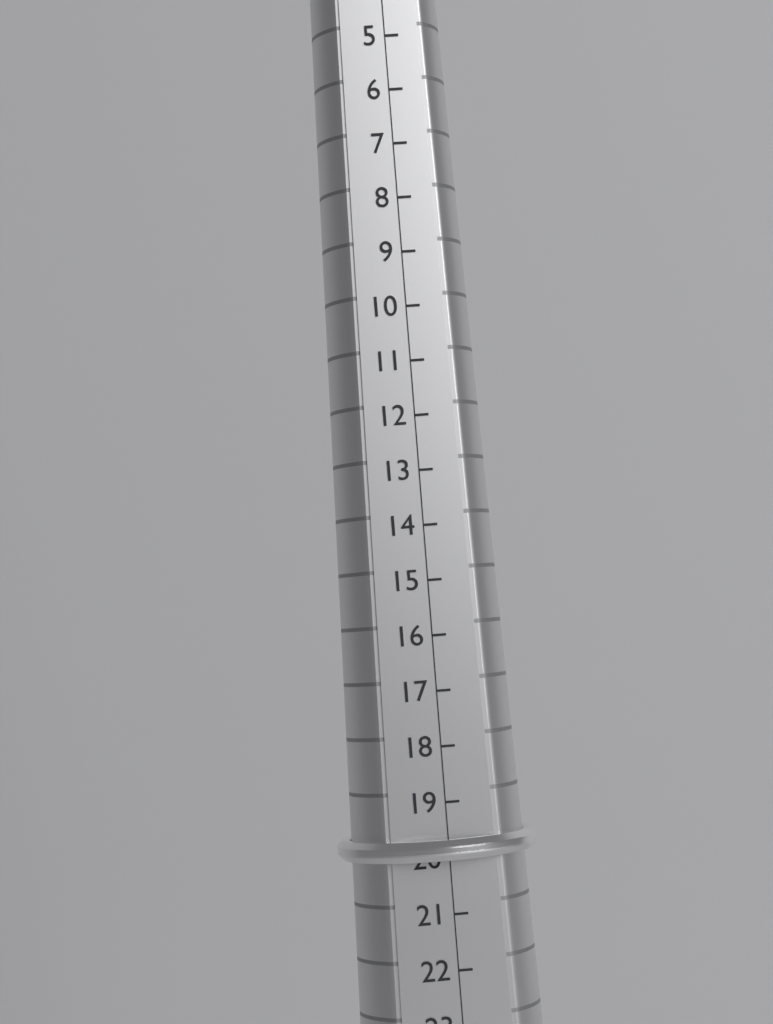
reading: 20 (no unit)
